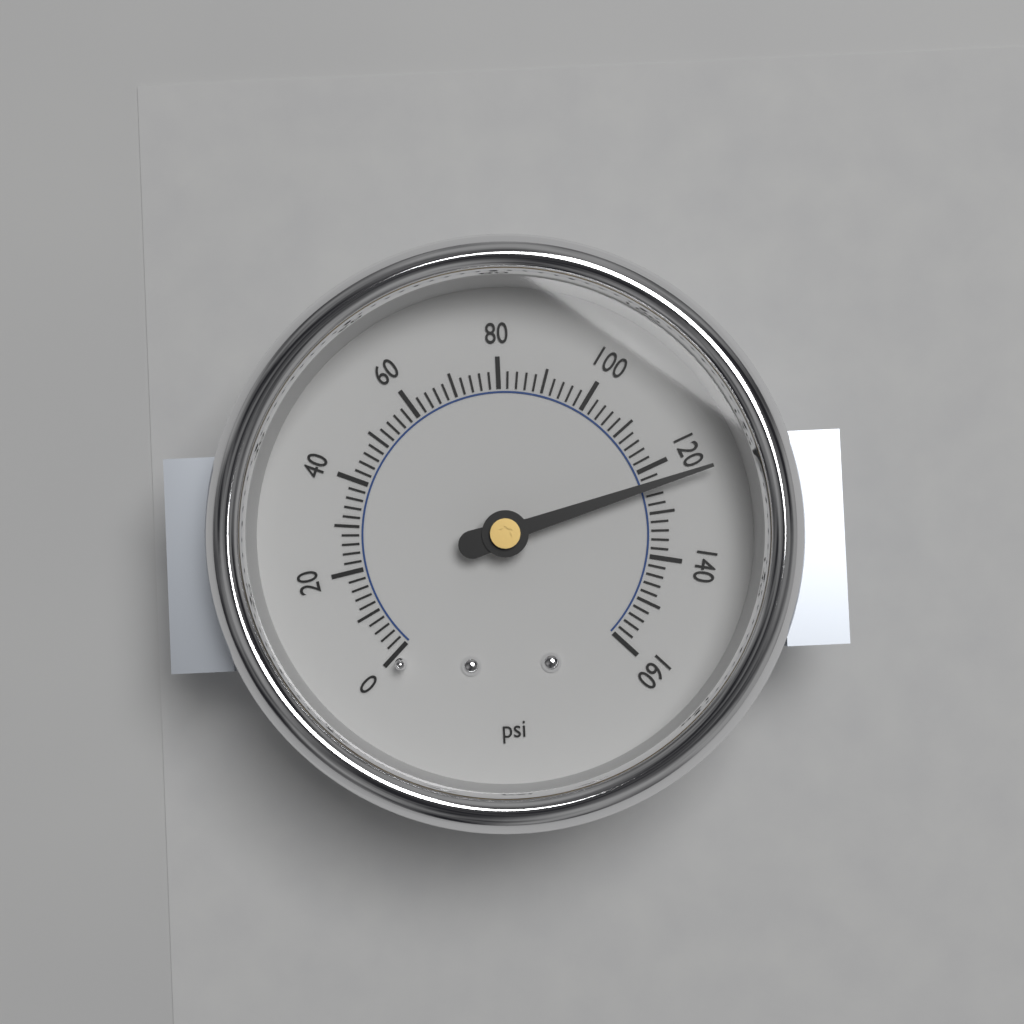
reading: 124 psi
